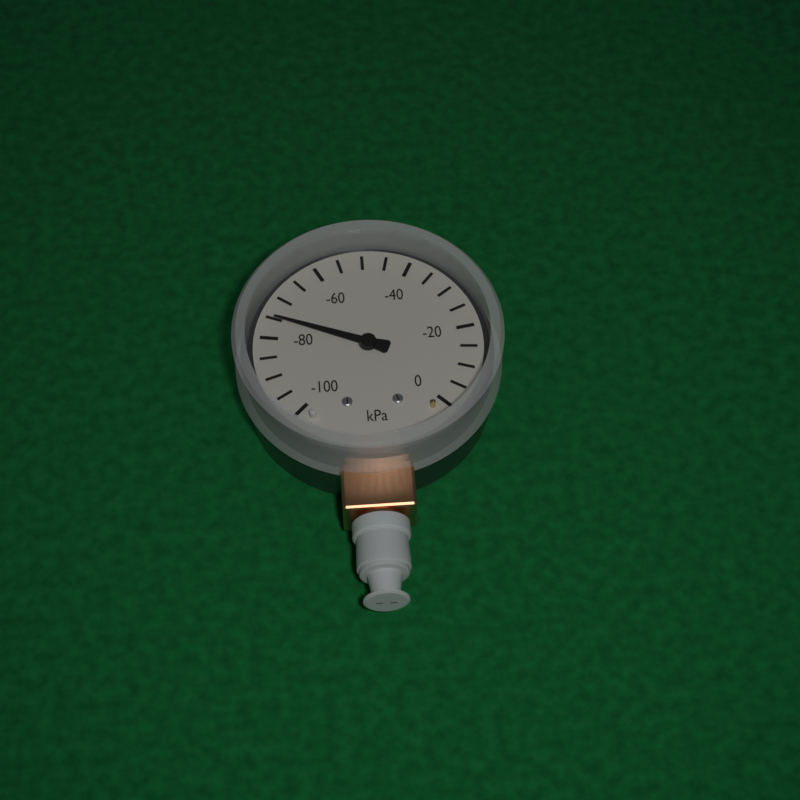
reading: -75 kPa
